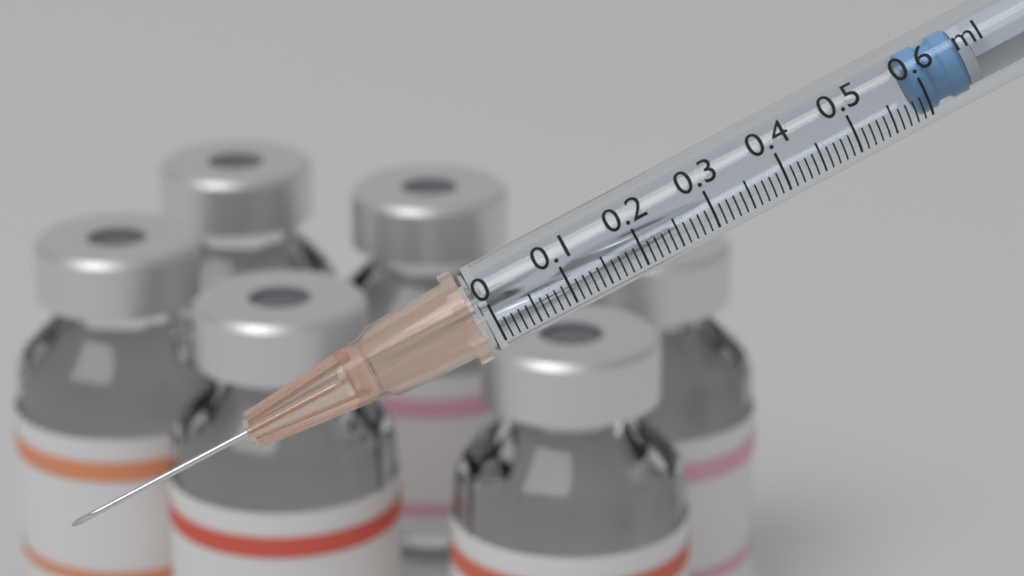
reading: 0.59 ml
